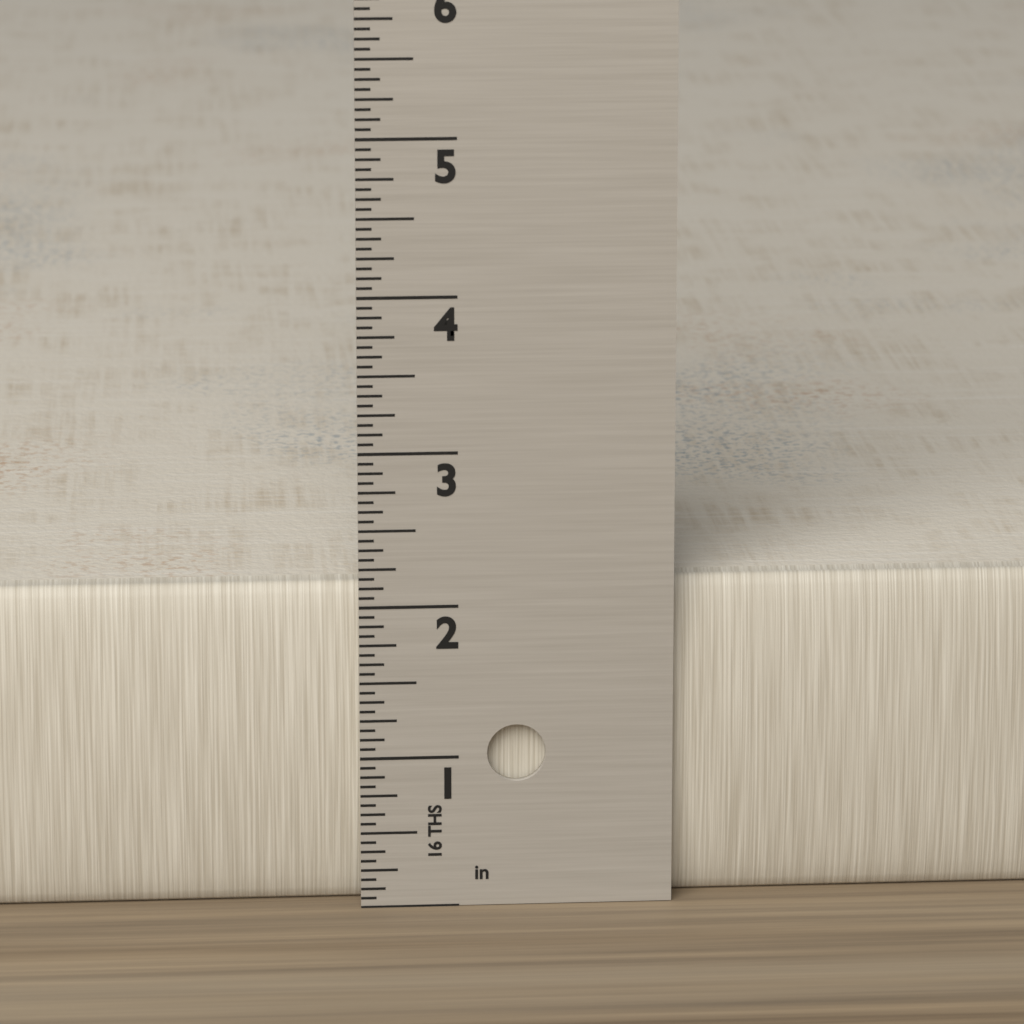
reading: 2.1250 in
